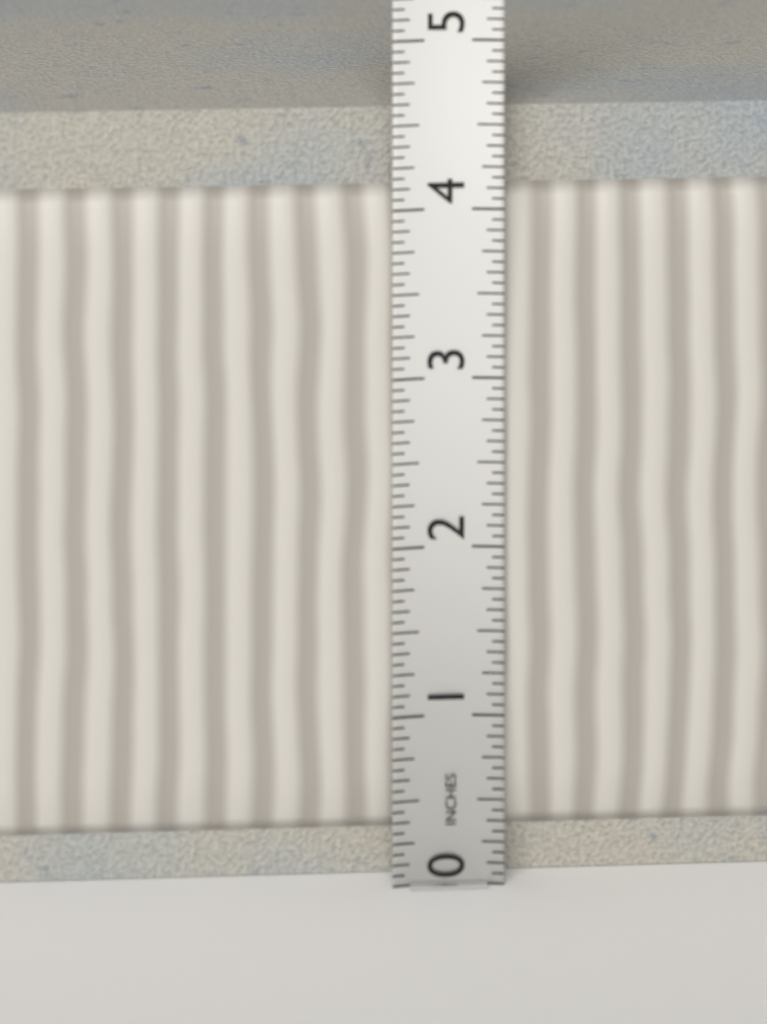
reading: 4.5625 in
